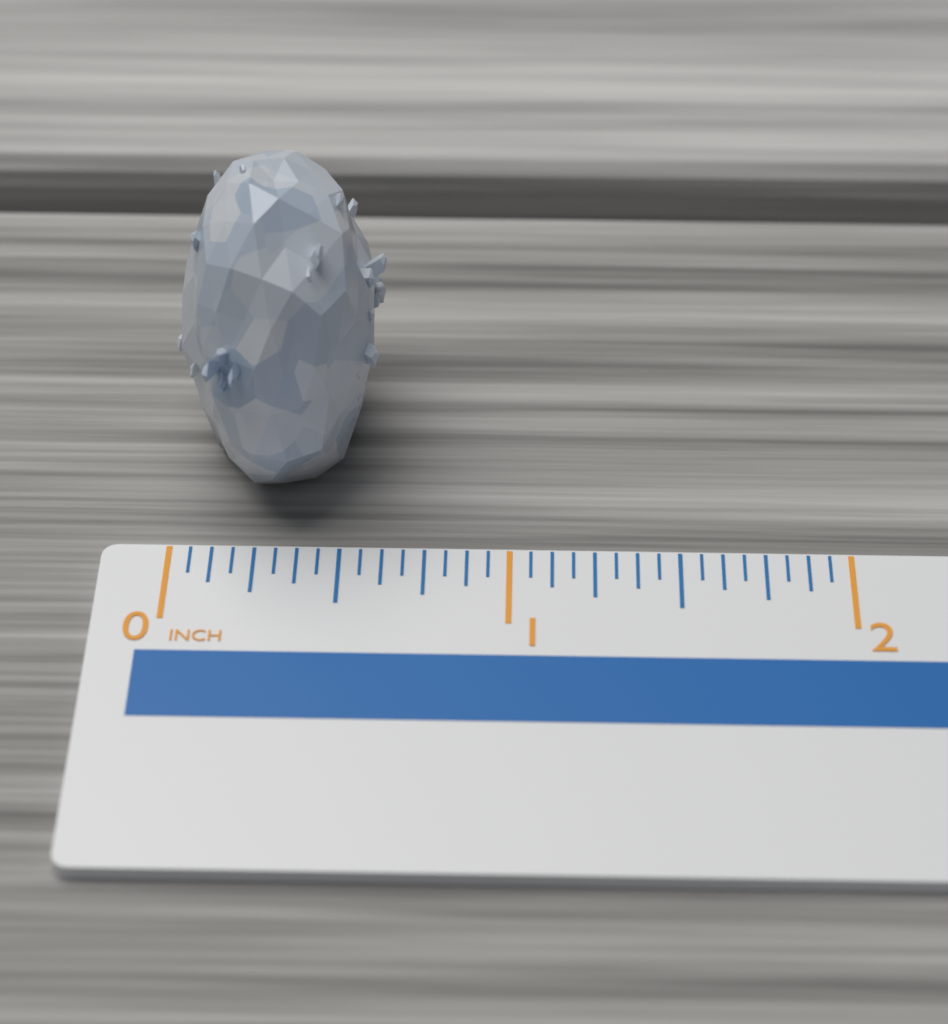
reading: 0.6250 inch
